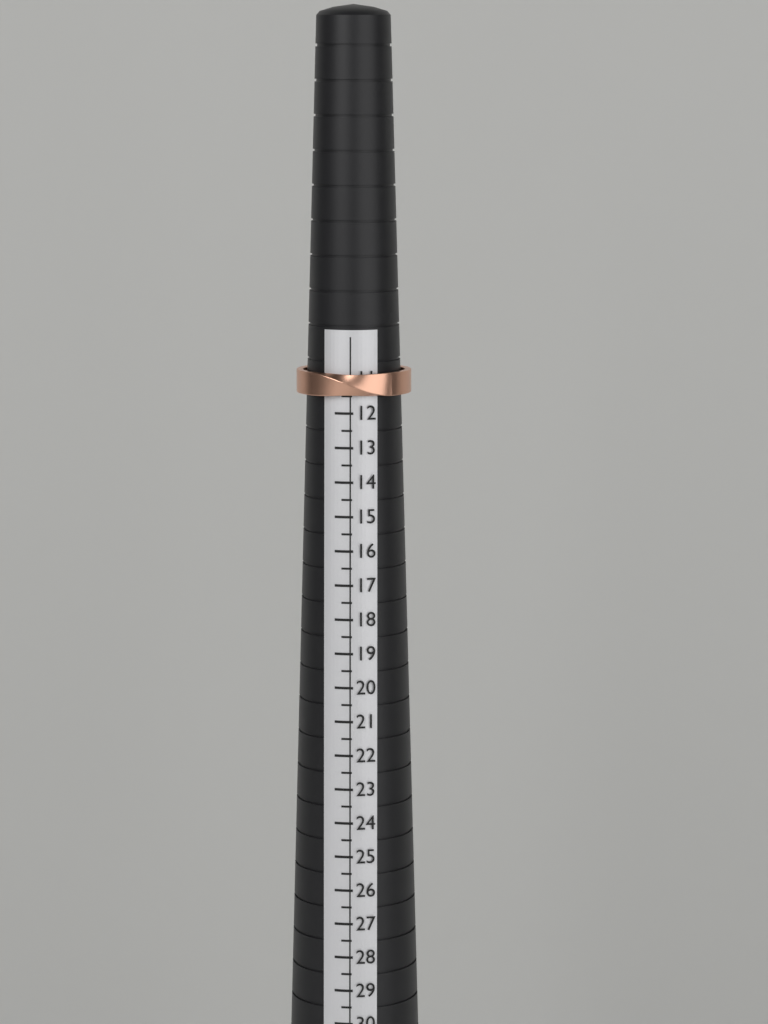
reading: 11.5 (no unit)
